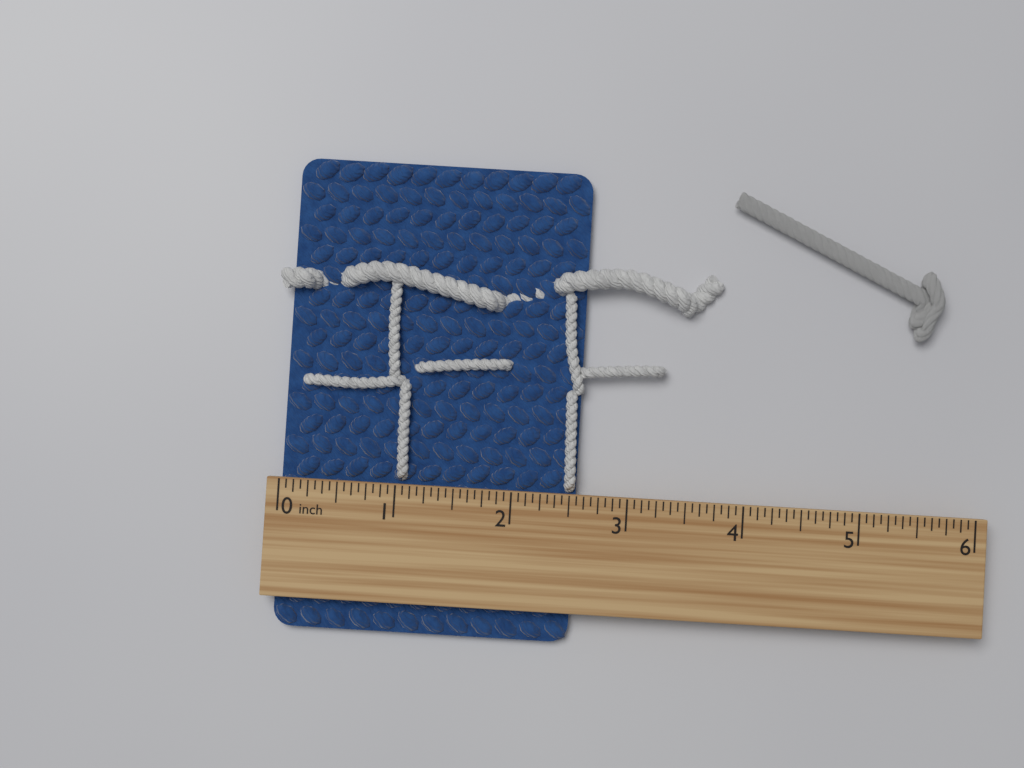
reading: 2.5625 inch
